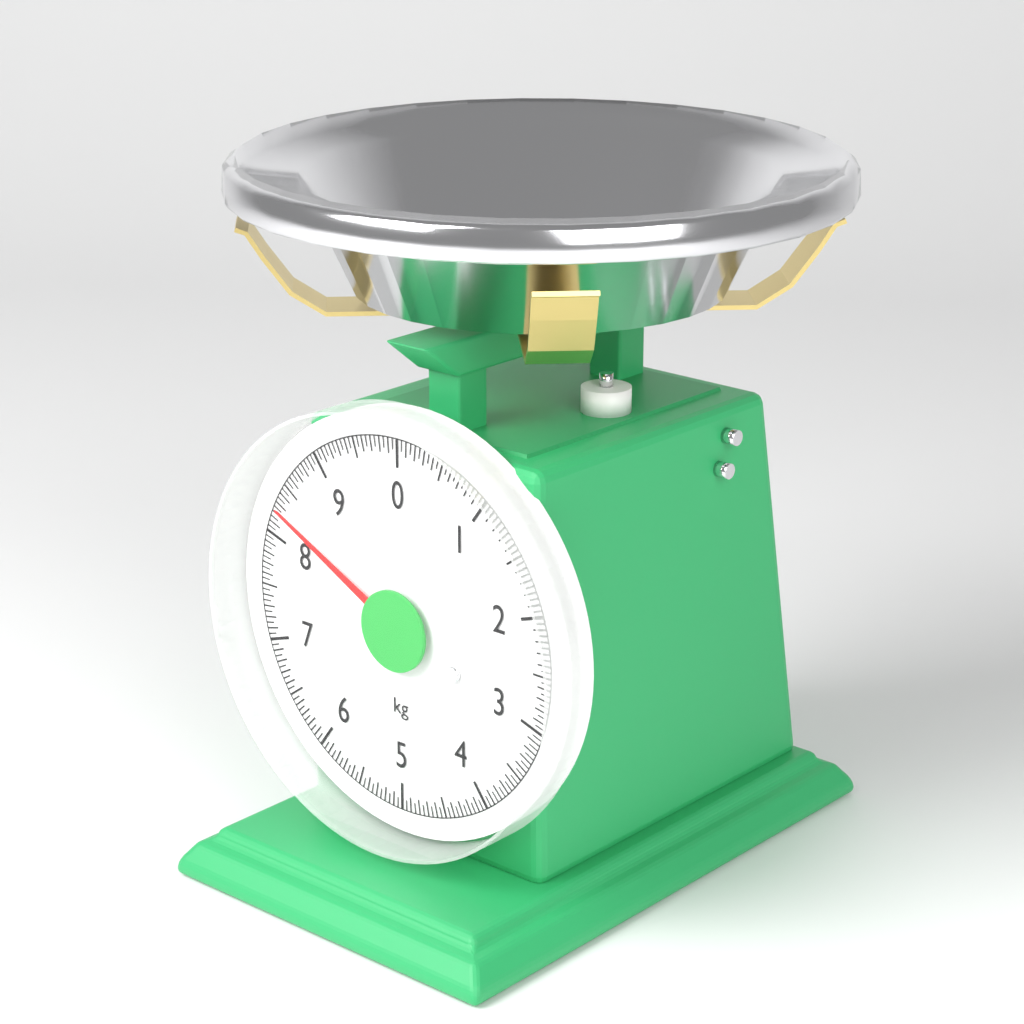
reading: 8.25 kg
